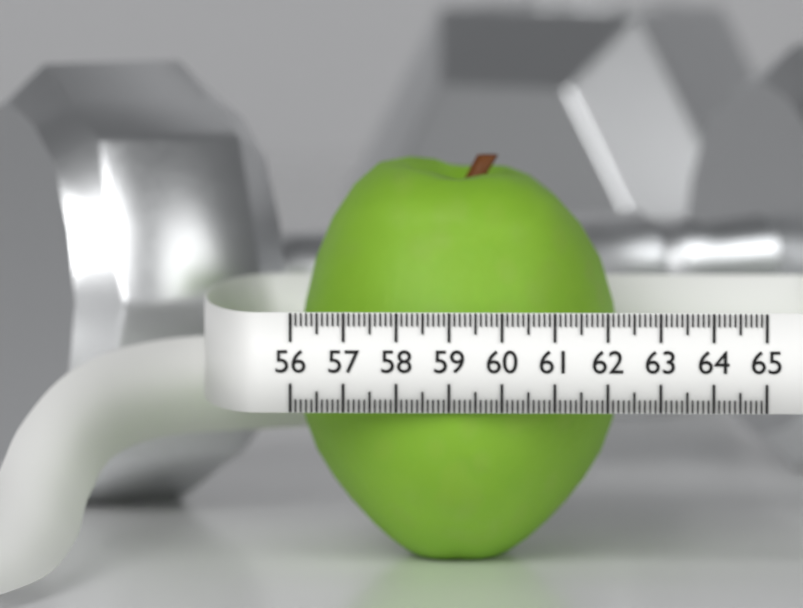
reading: 62.2 (no unit)
